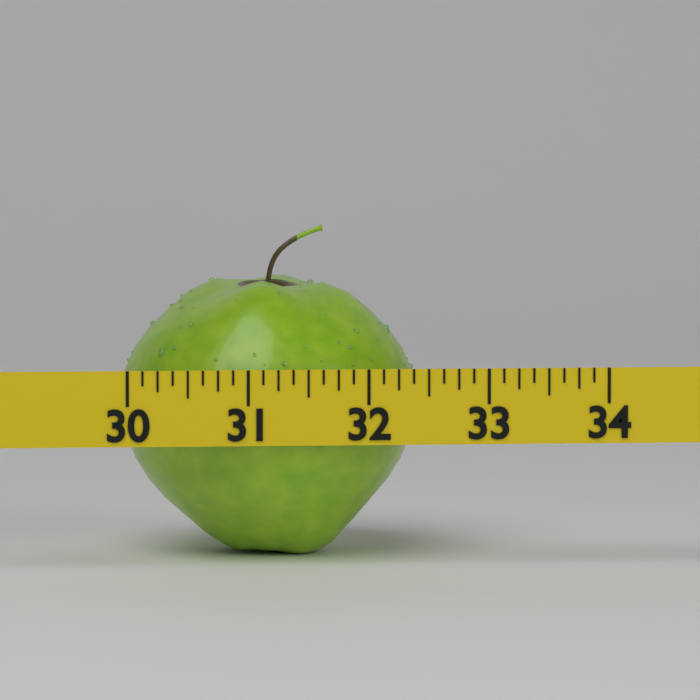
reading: 32.500 (no unit)
